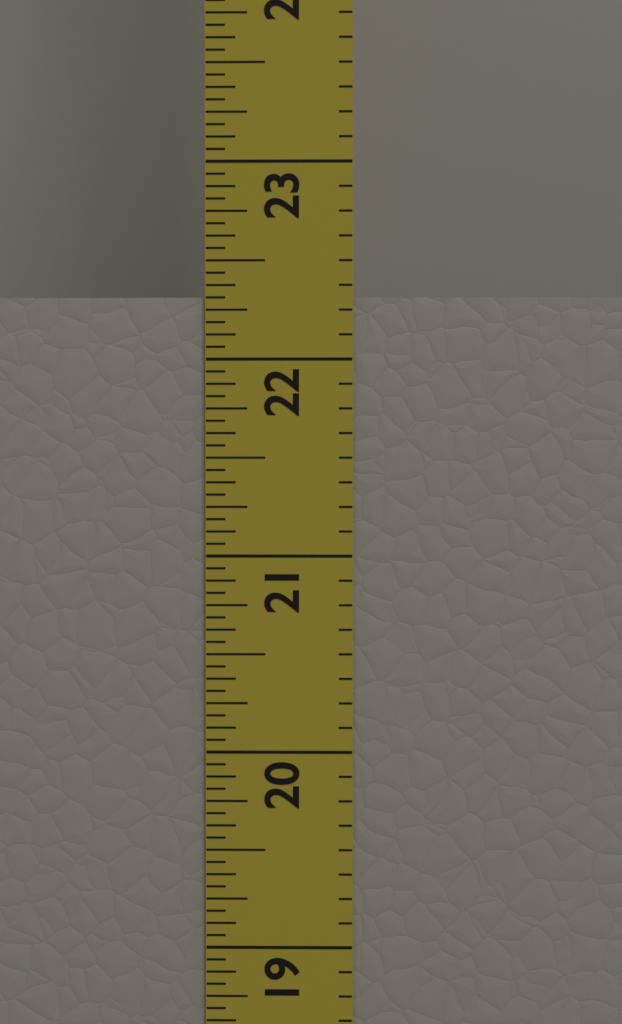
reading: 22.3125 in
